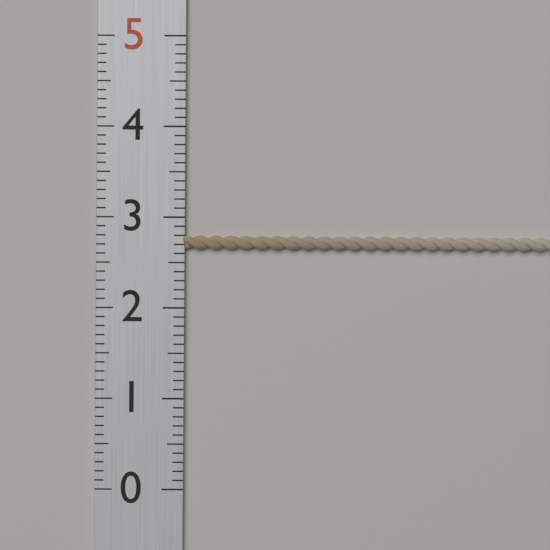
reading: 2.8 (no unit)
